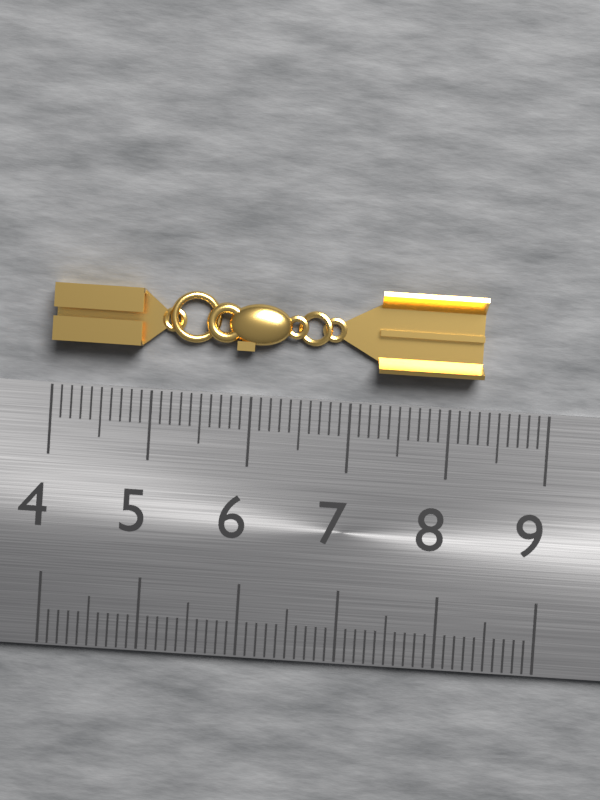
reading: 8.3 (no unit)
